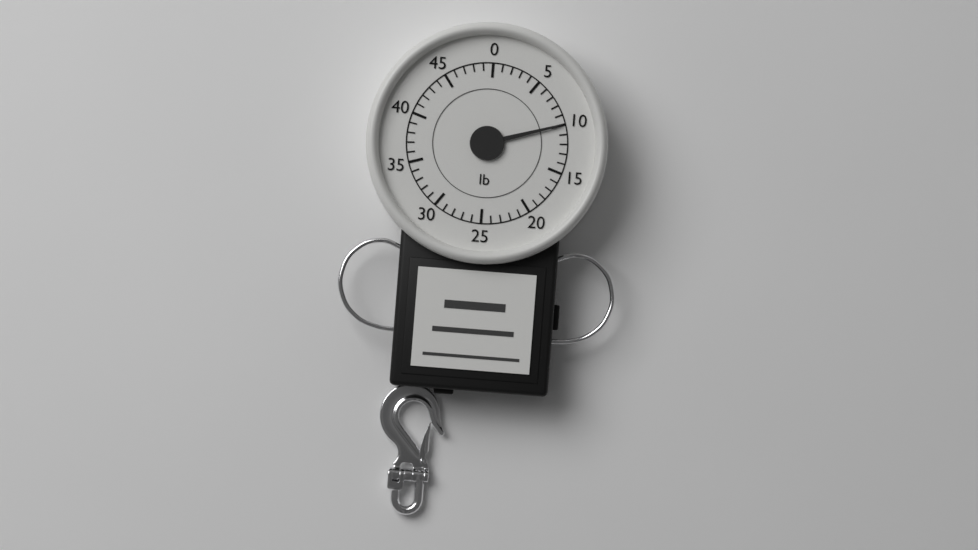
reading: 10 lb
